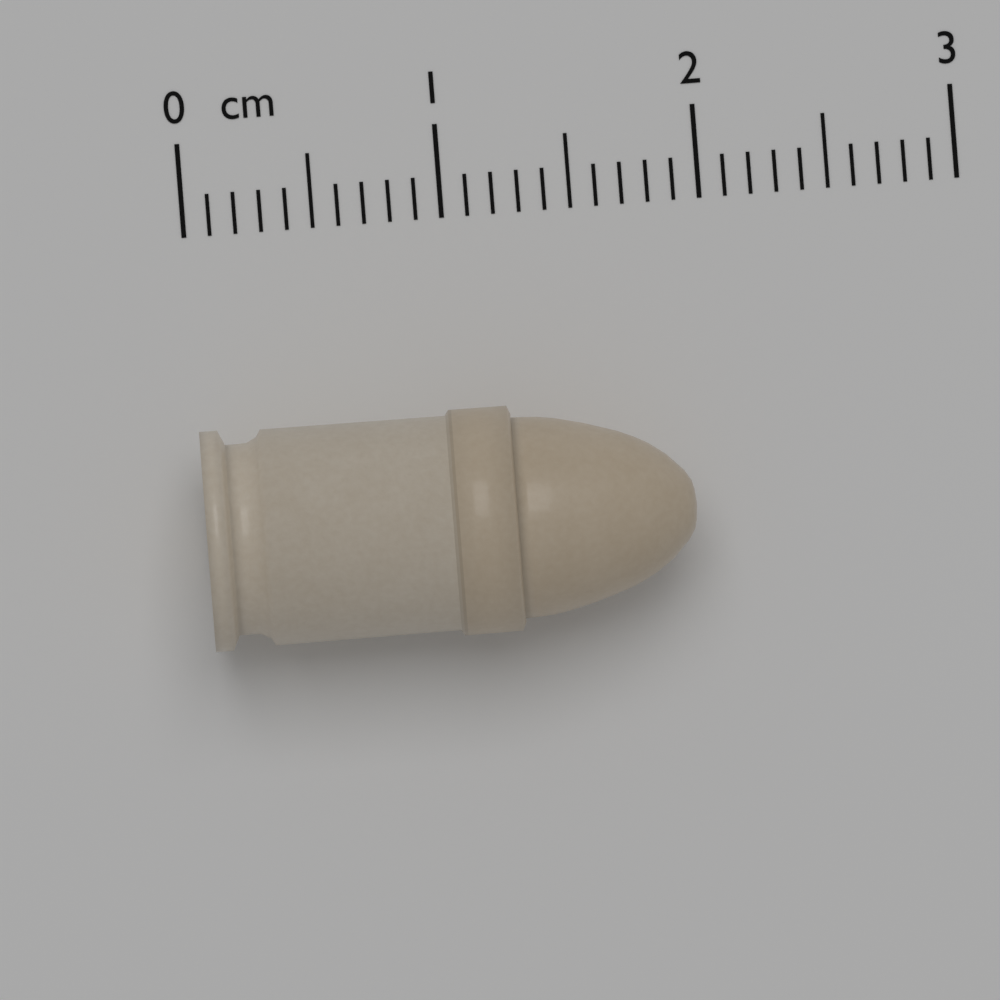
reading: 1.9 cm
